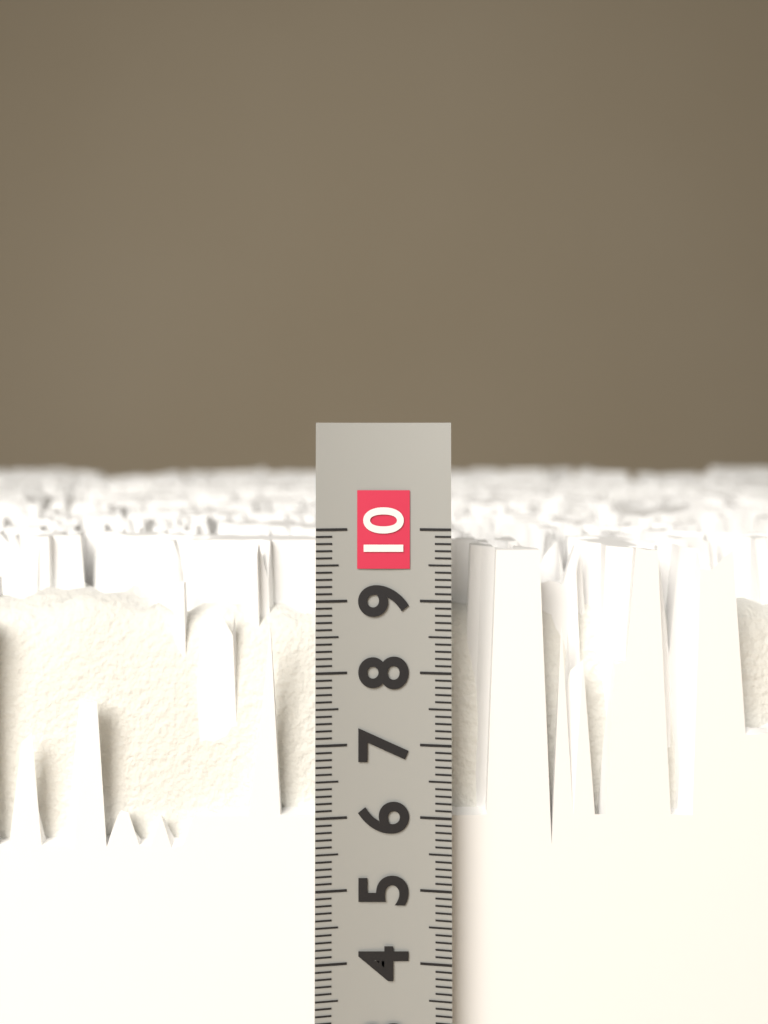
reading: 9.7 (no unit)
